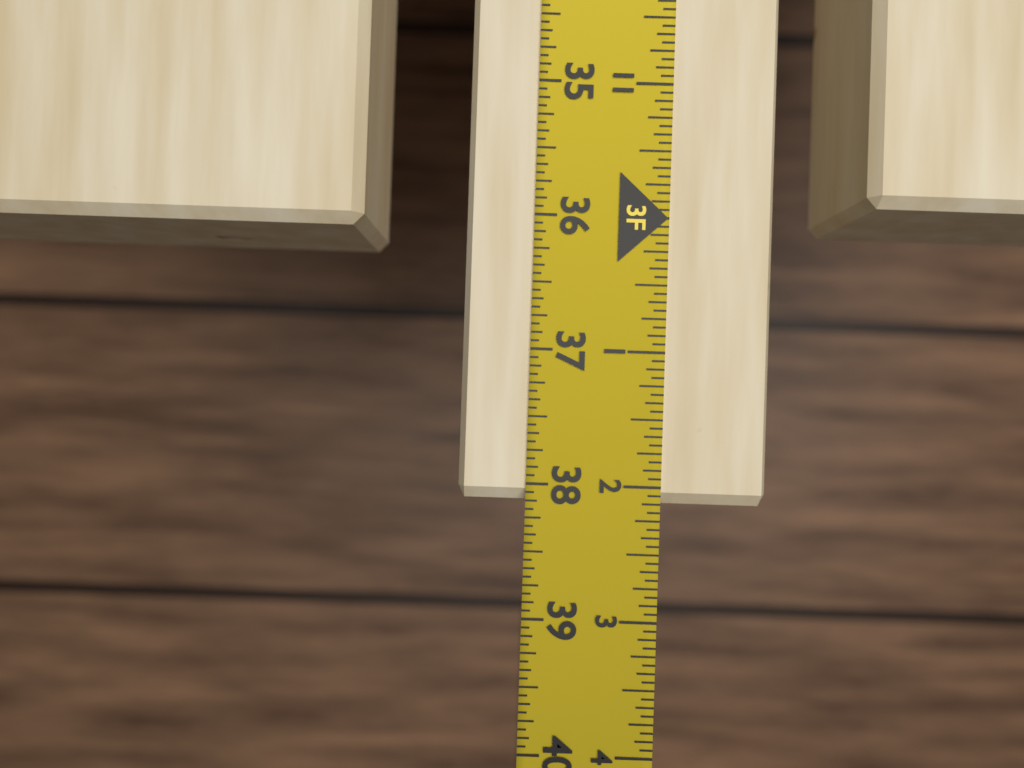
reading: 38.1250 in
